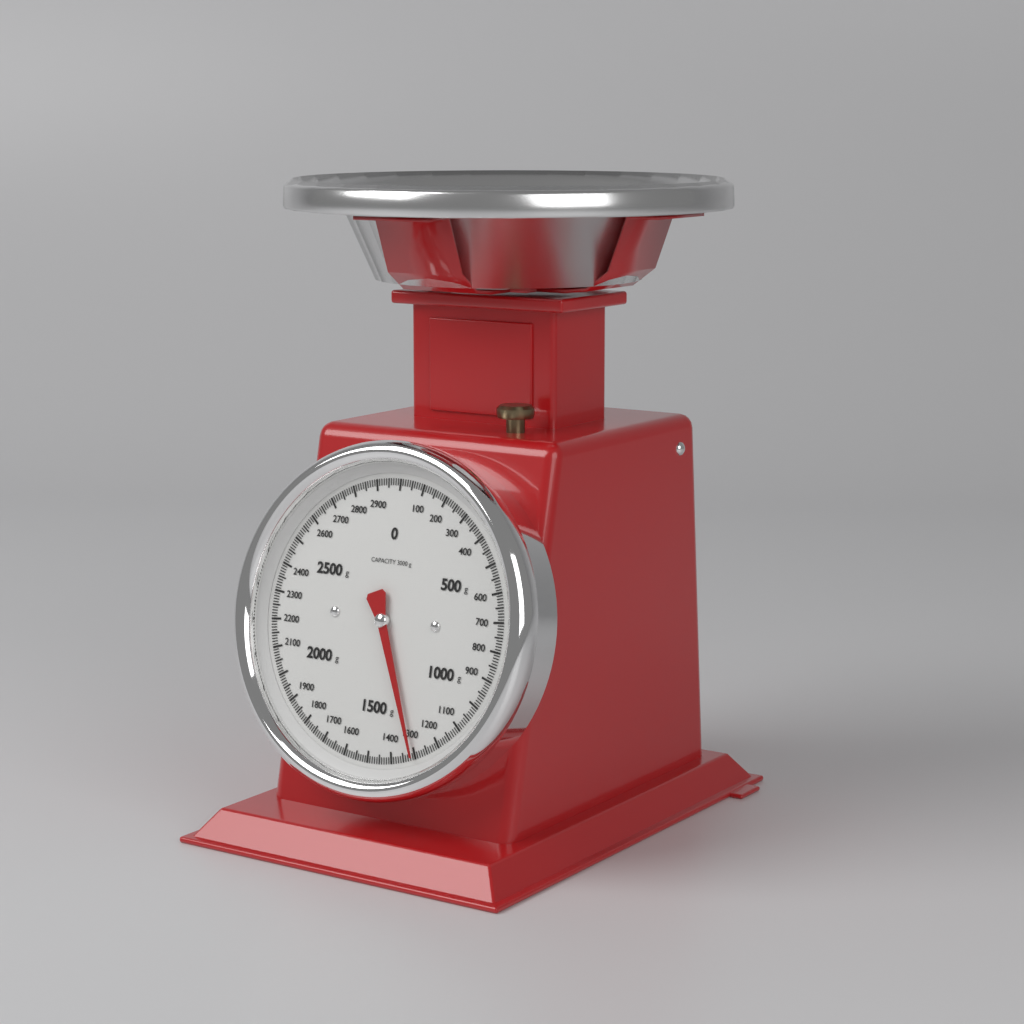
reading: 1310 g
